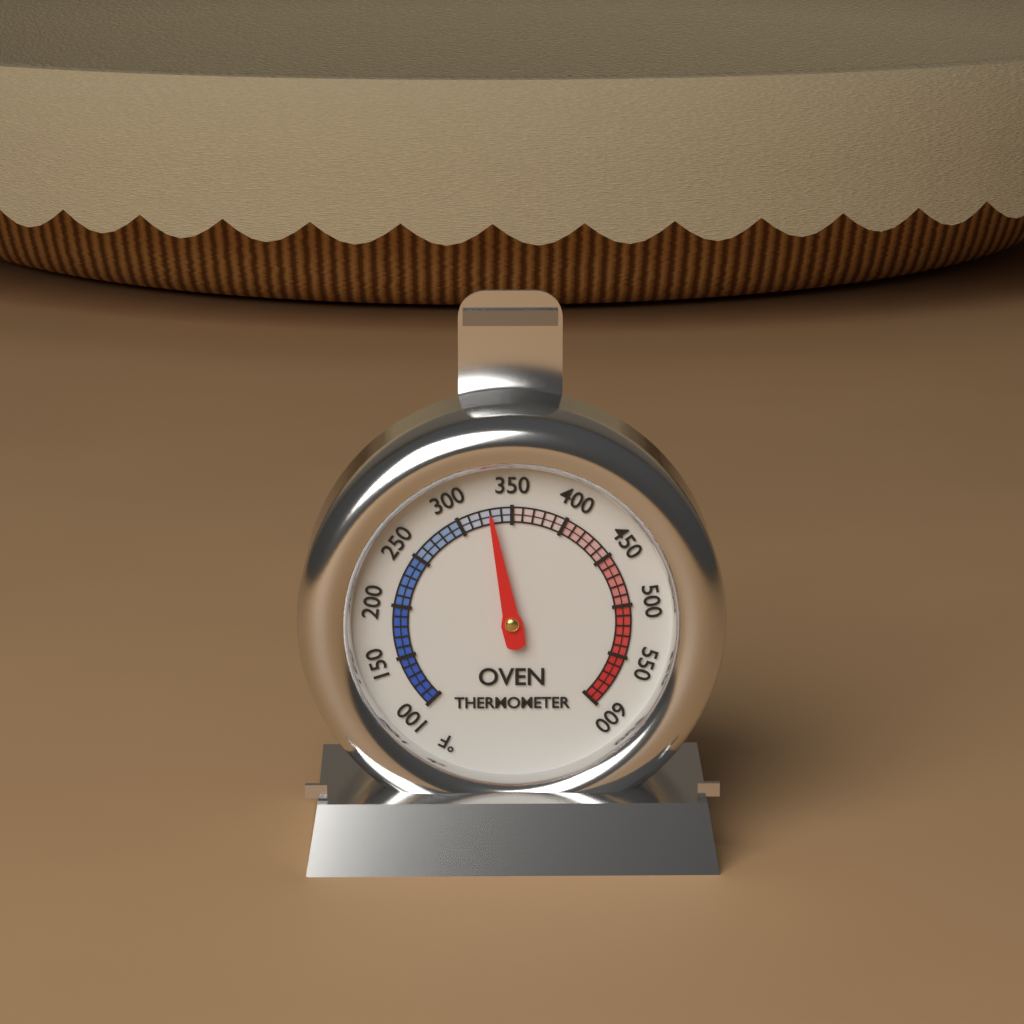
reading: 330 °F
